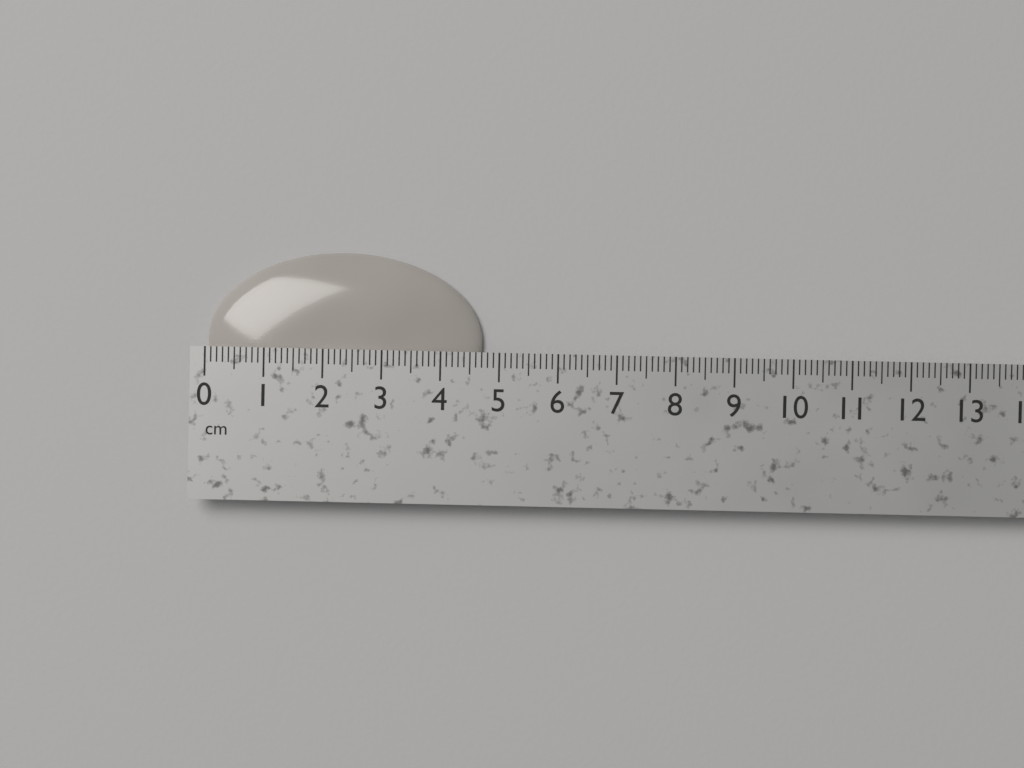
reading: 4.7 cm
